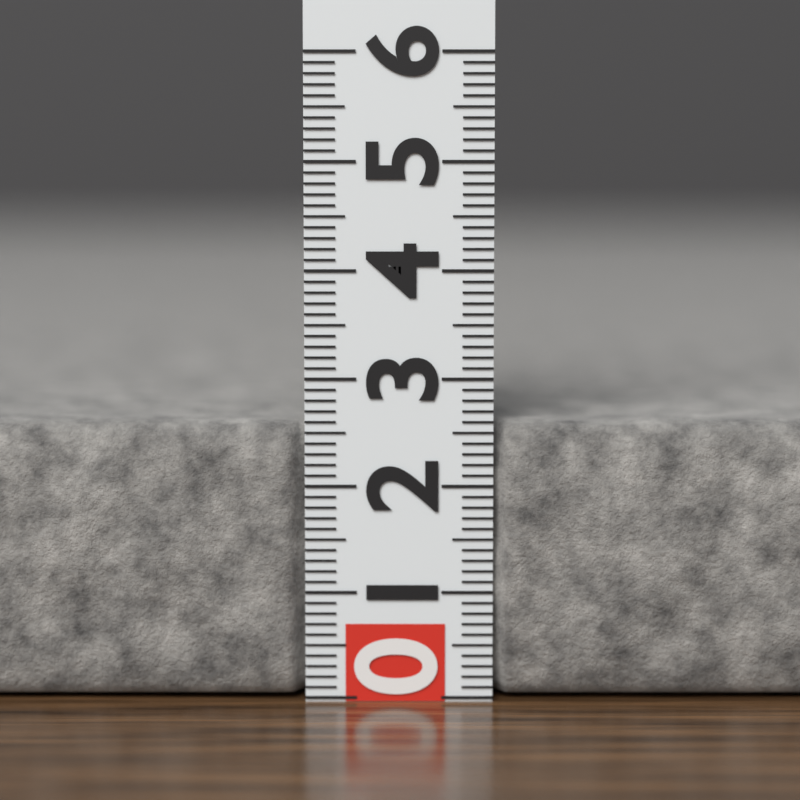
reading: 2.6 (no unit)
